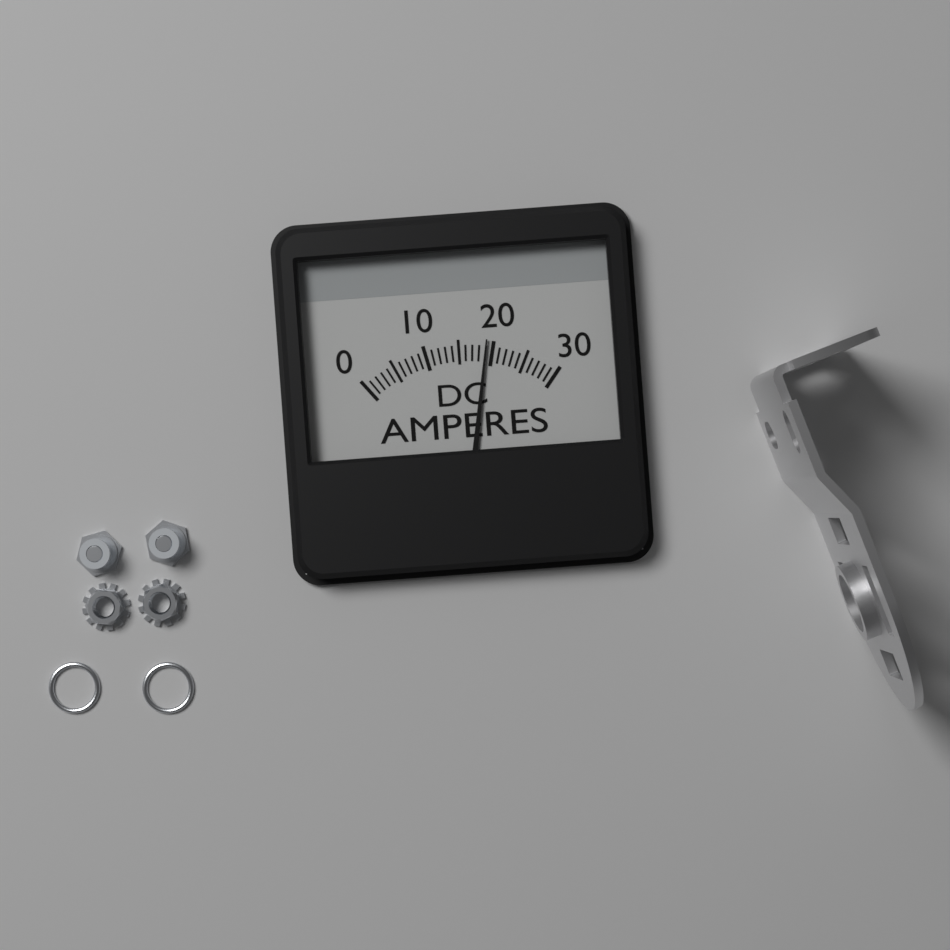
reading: 19 A
